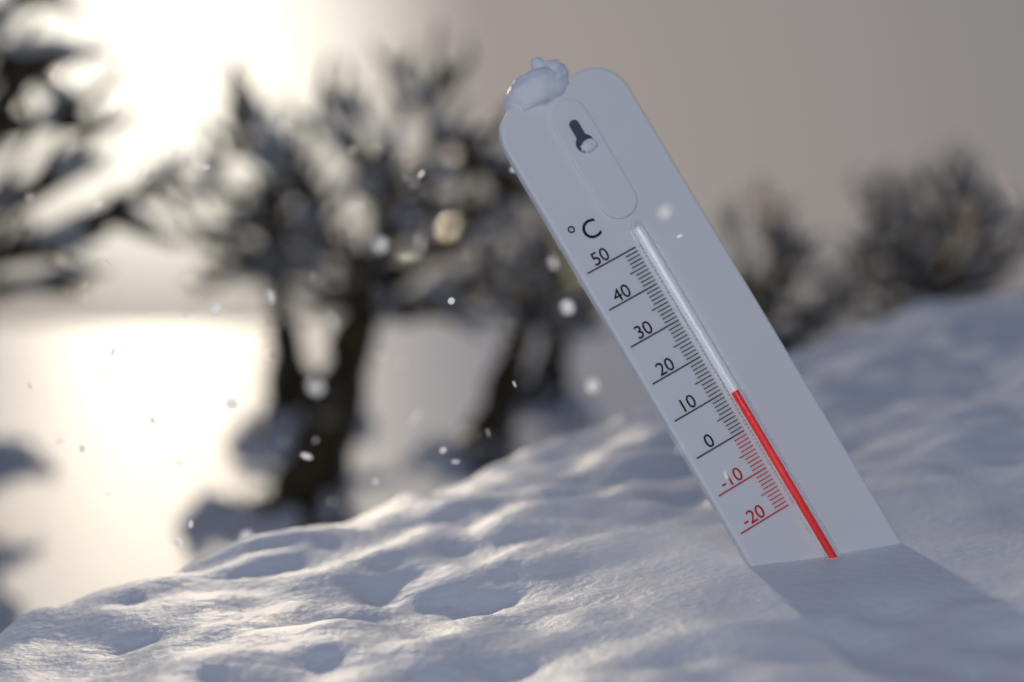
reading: 9 °C
